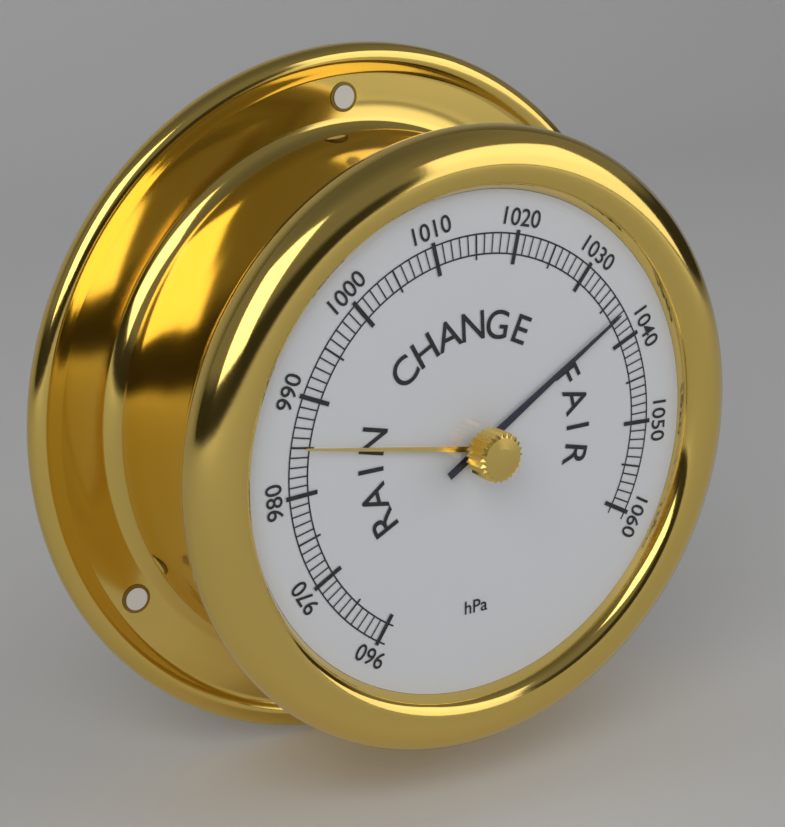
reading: 1037 hPa
